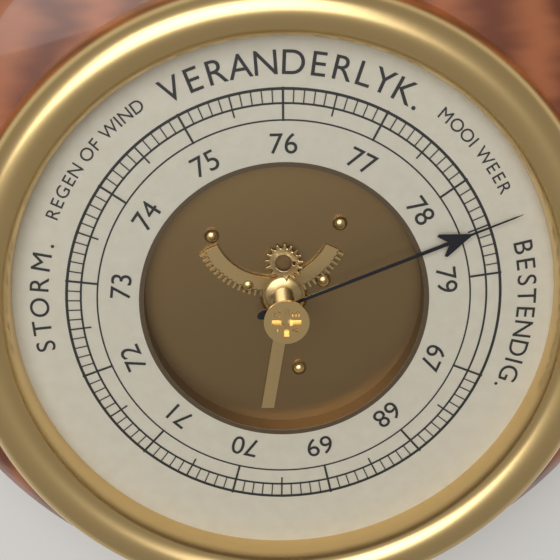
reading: 78.5 (no unit)
